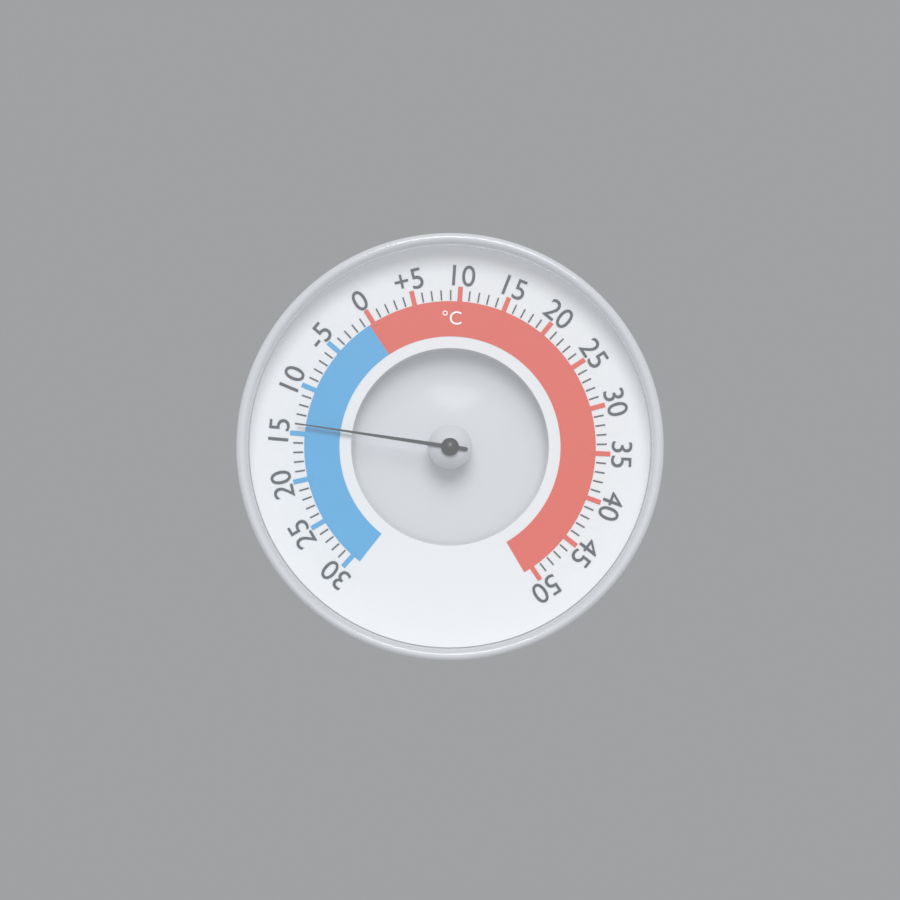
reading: -14 °C
